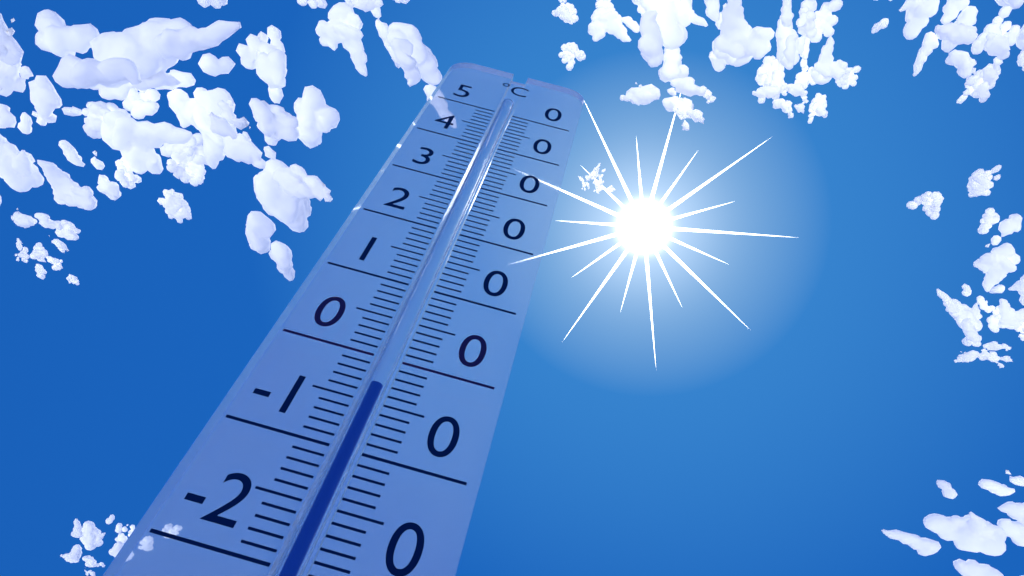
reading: -3 °C
